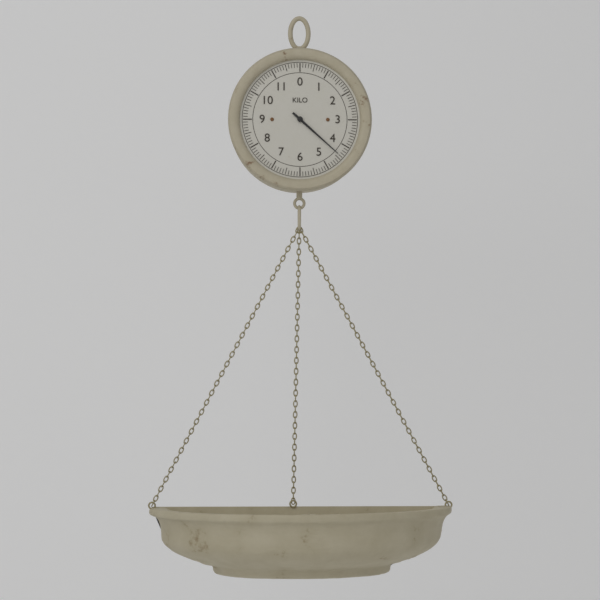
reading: 4.4 kg
